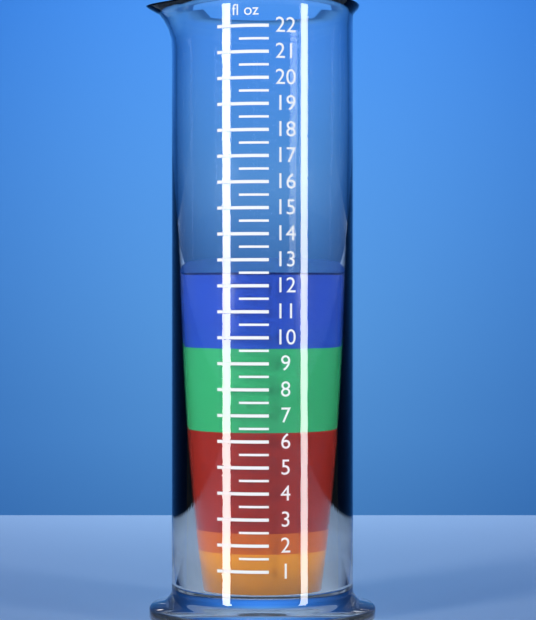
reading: 12.5 fl oz
